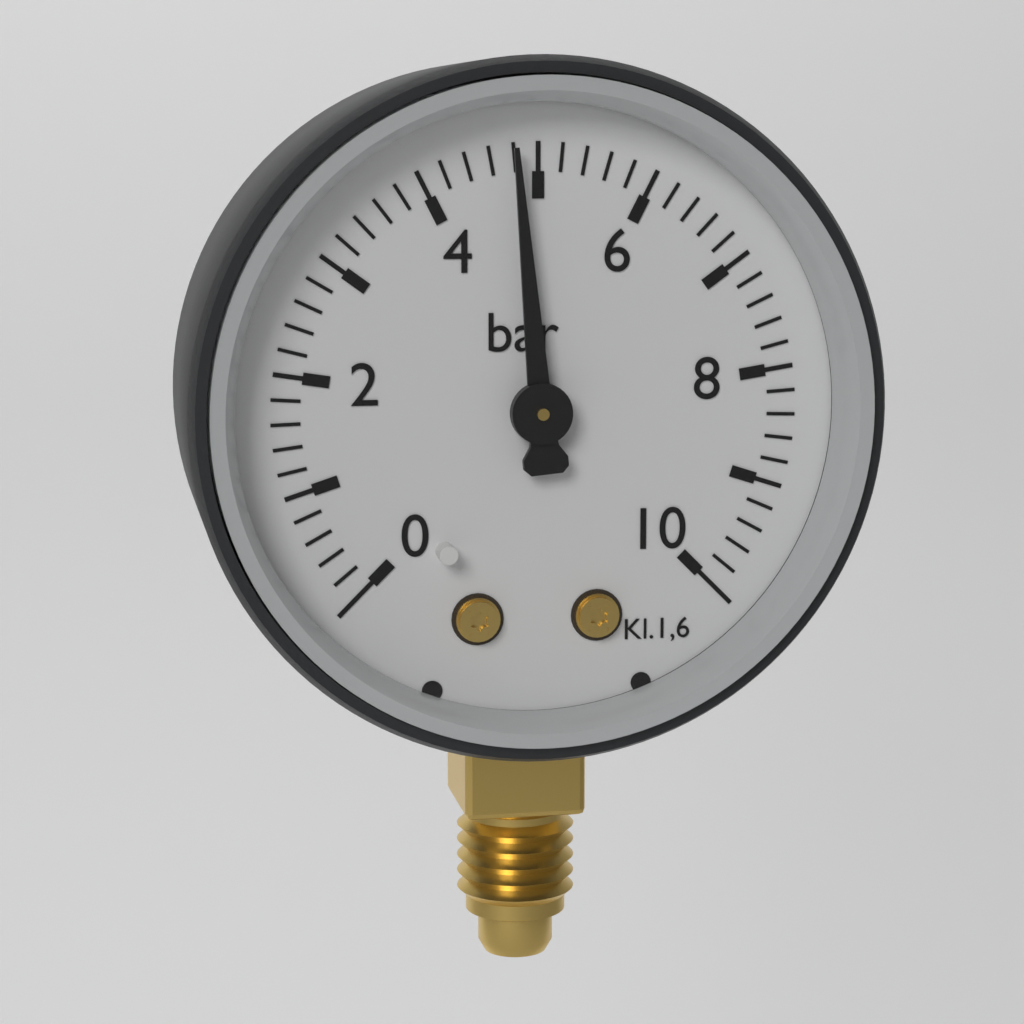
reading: 4.8 bar
